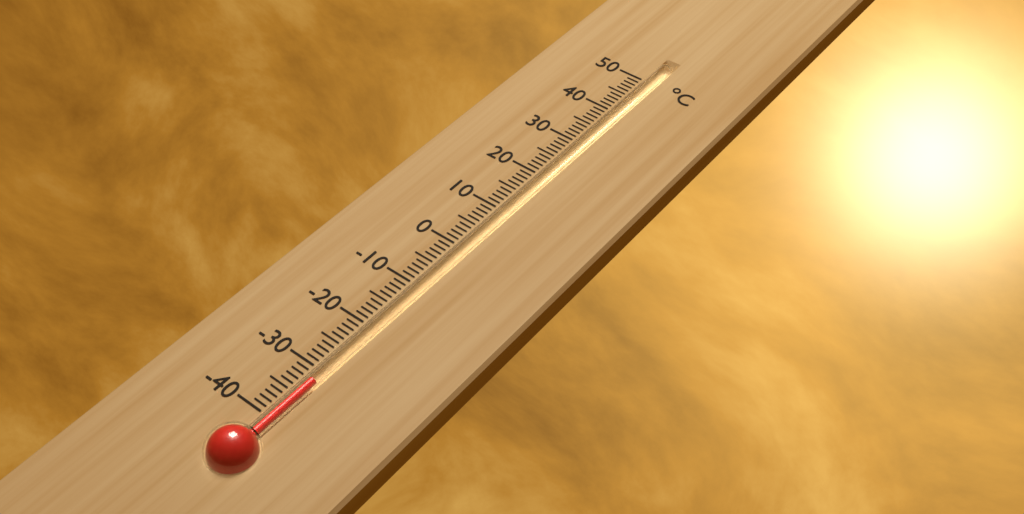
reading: -32 °C
